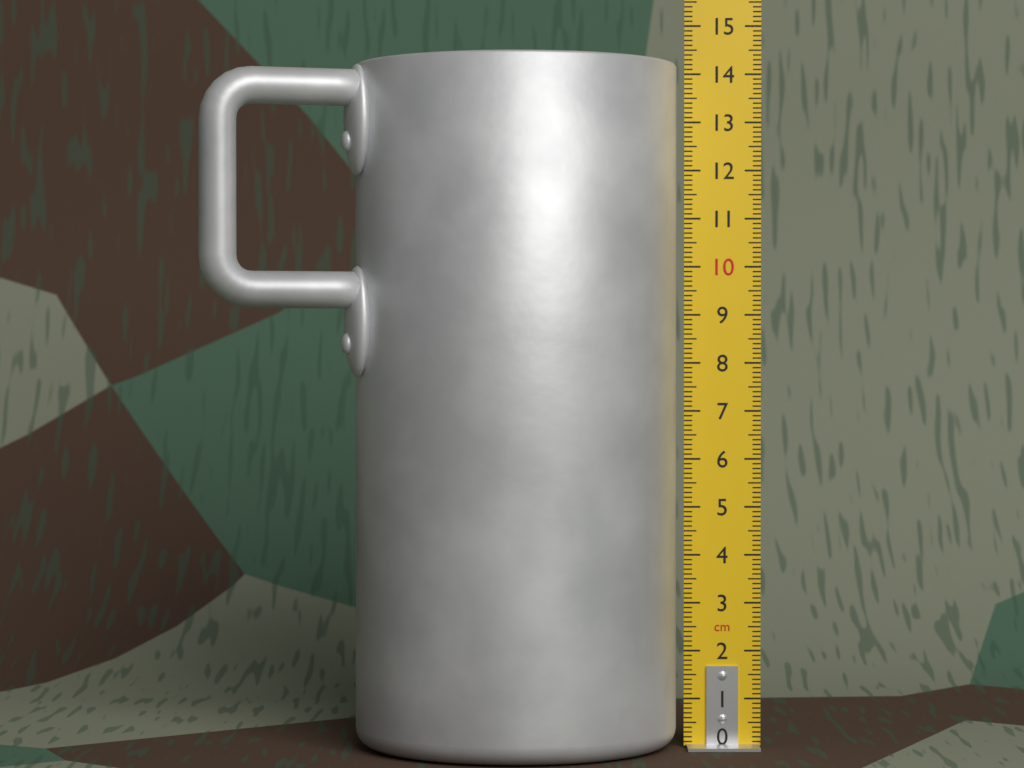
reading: 14.2 cm
